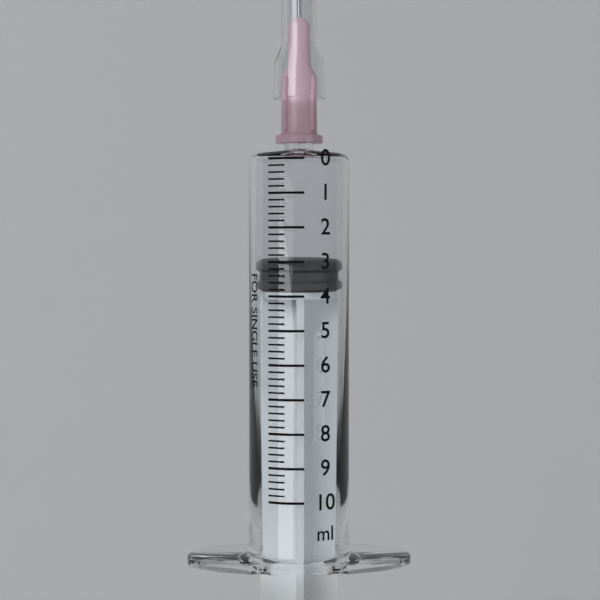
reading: 3.0 ml
